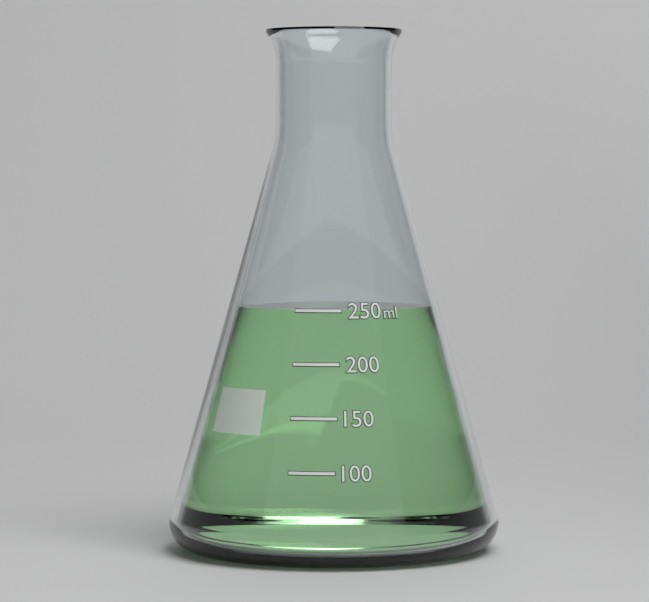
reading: 250 ml
